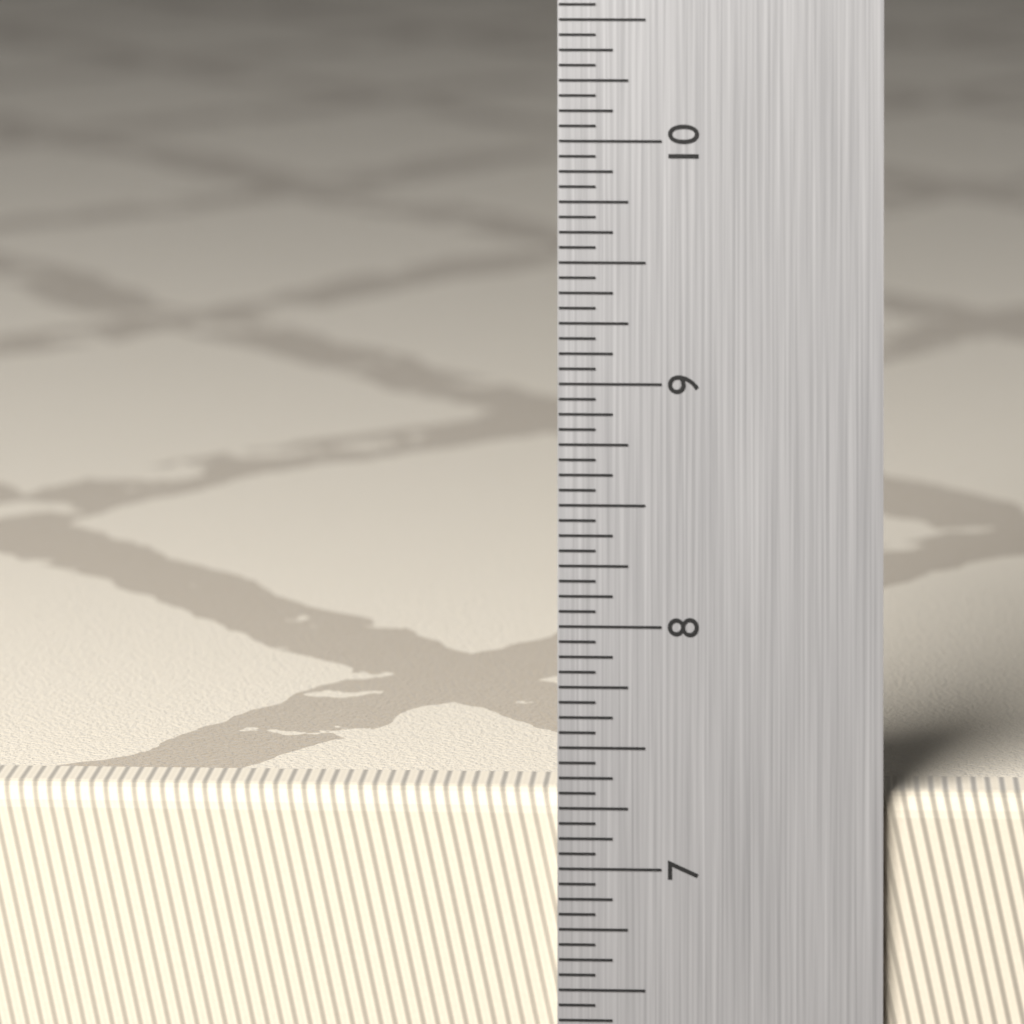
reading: 7.3125 in
